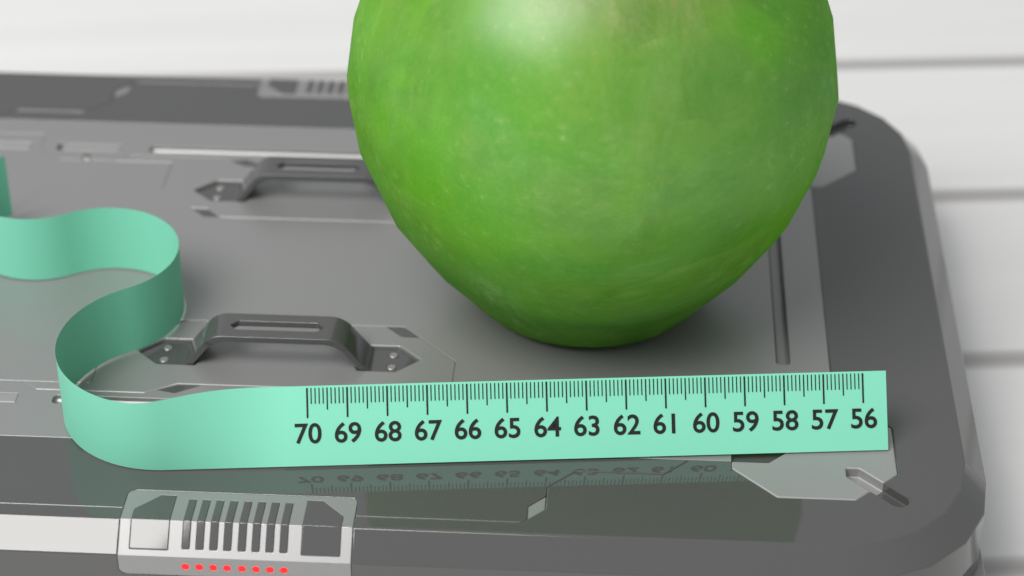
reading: 68.9 (no unit)
